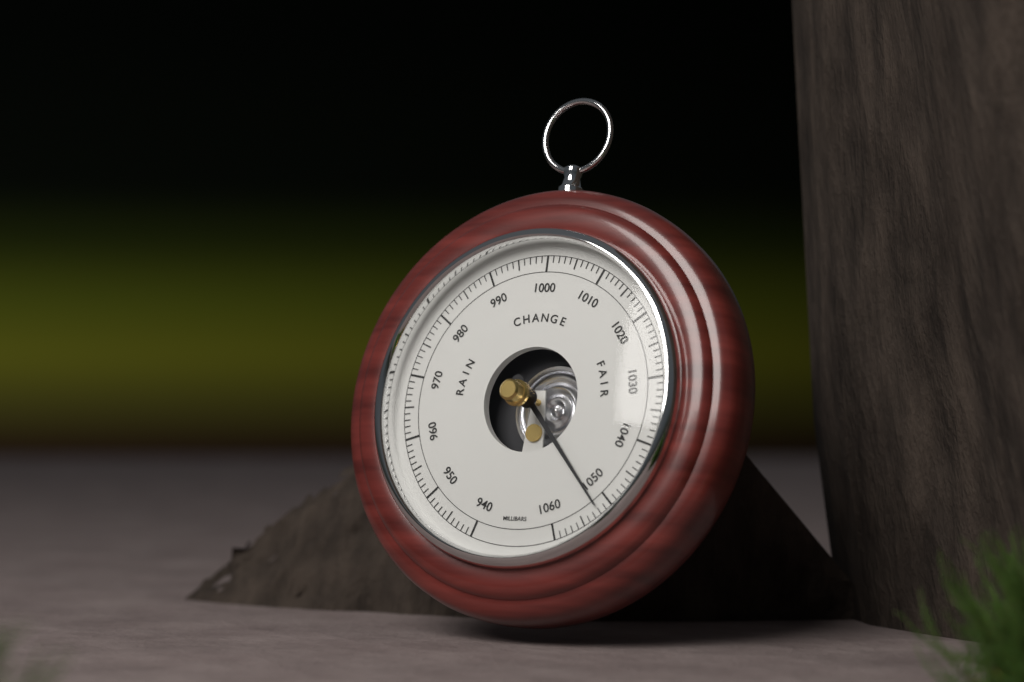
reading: 1052 mbar
